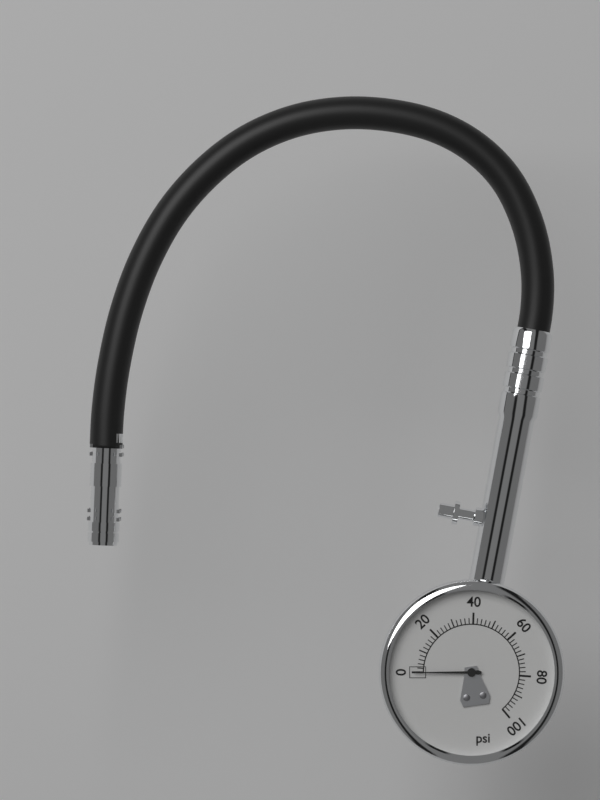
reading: 0 psi
